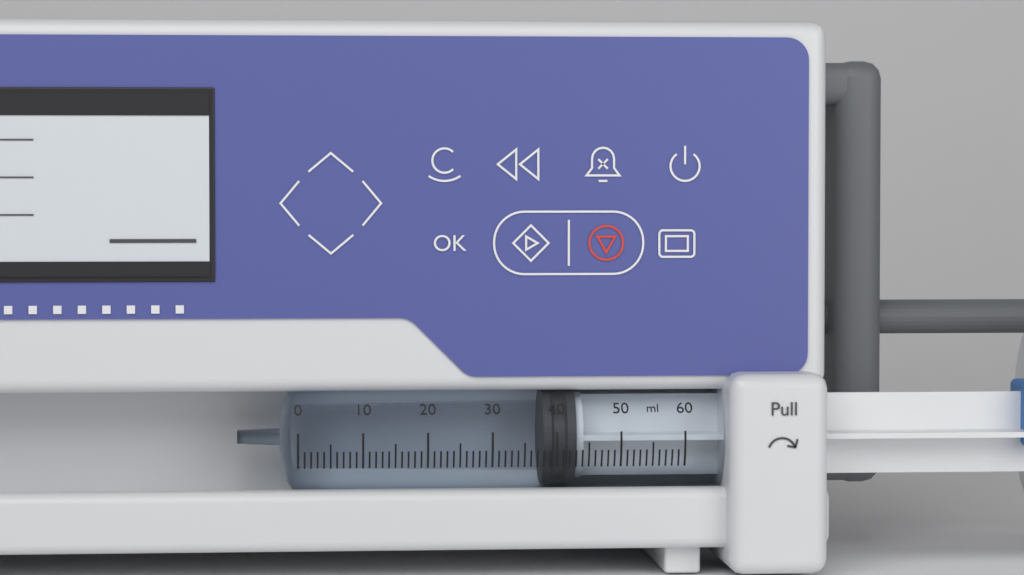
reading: 38 ml
